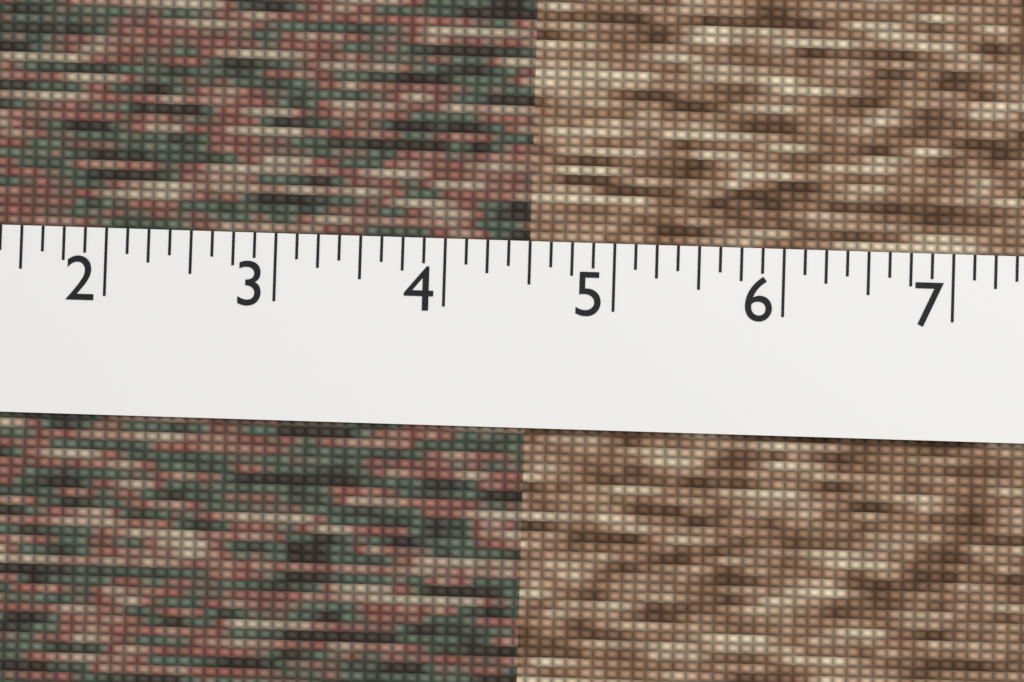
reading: 4.500 (no unit)
